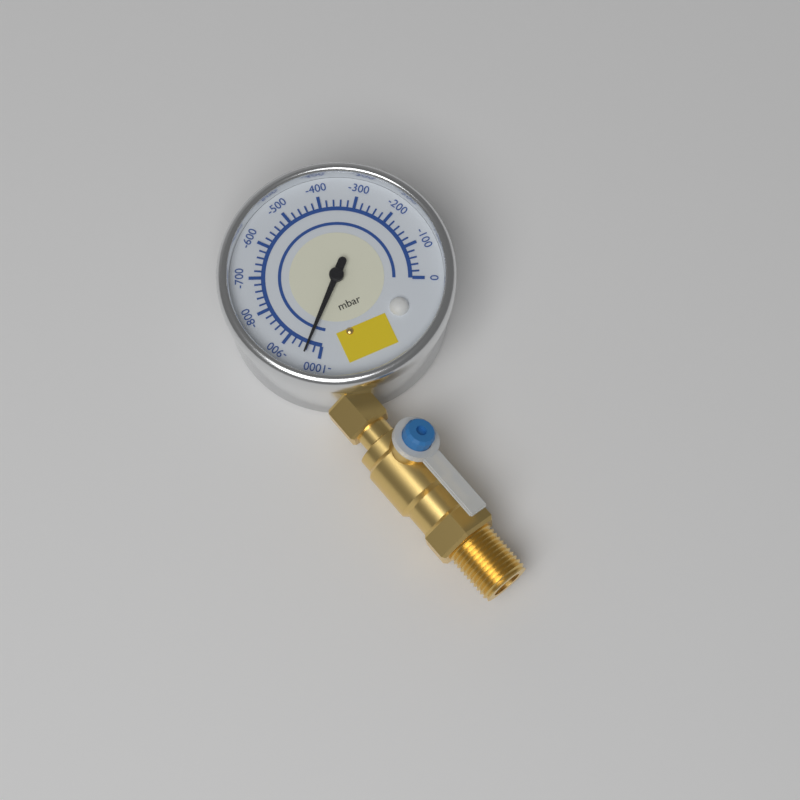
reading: -960 mbar
